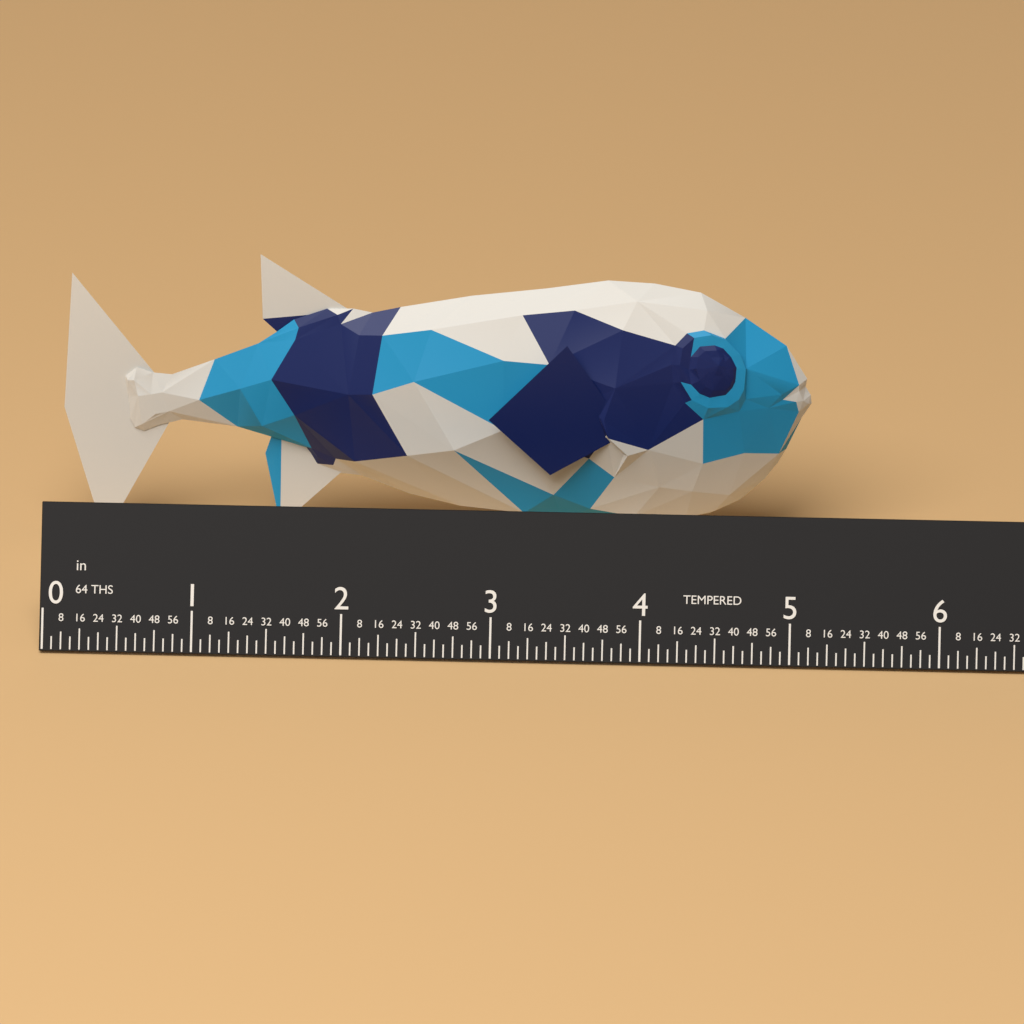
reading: 5.0625 in
